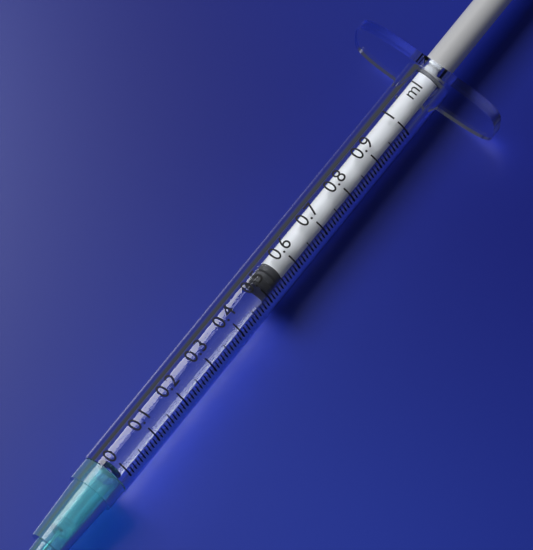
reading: 0.51 ml
